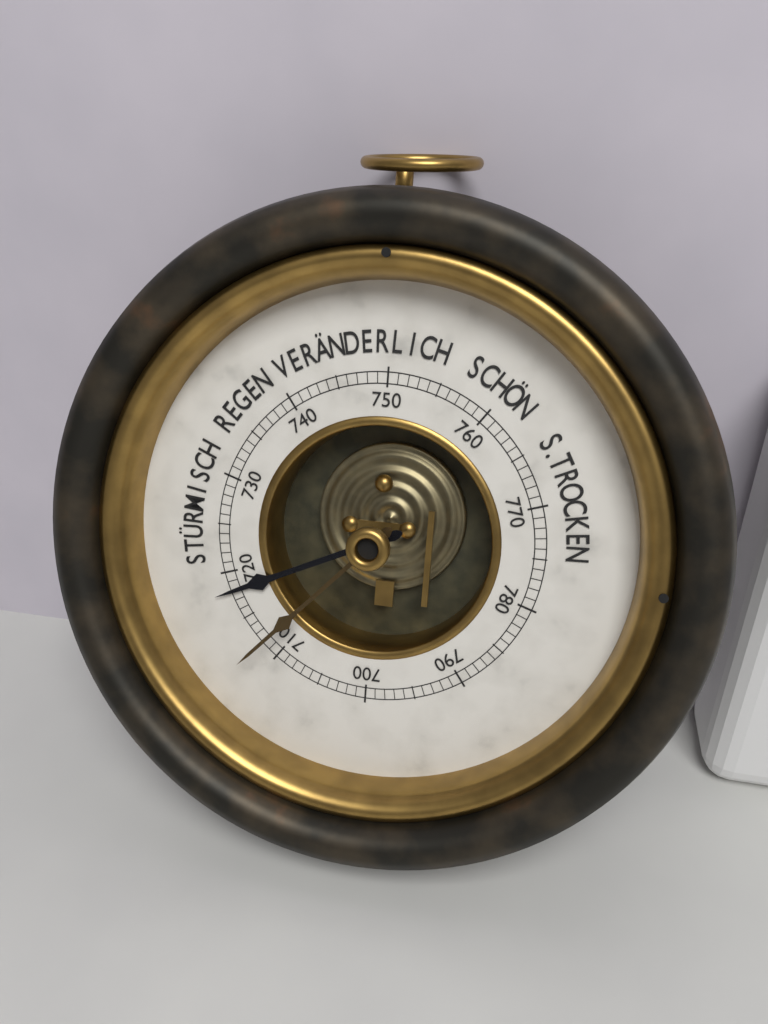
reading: 718 mmHg
